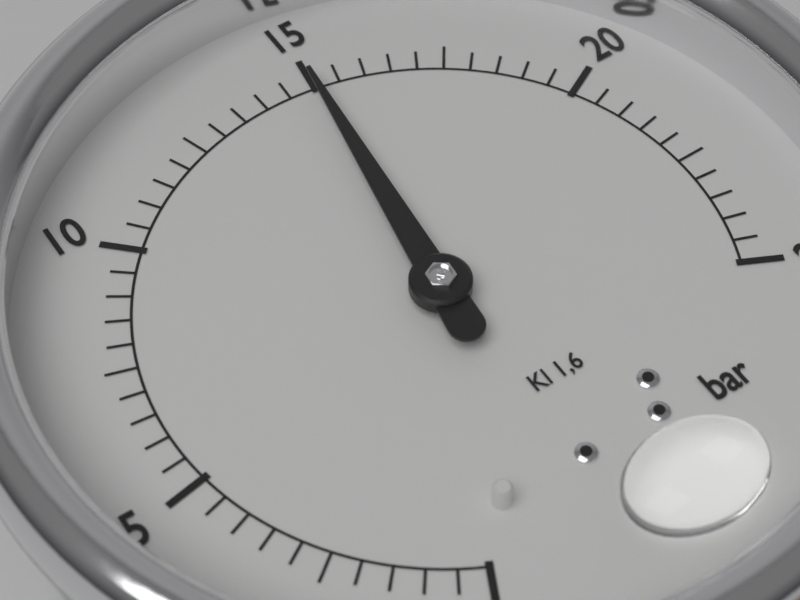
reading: 15.0 bar
